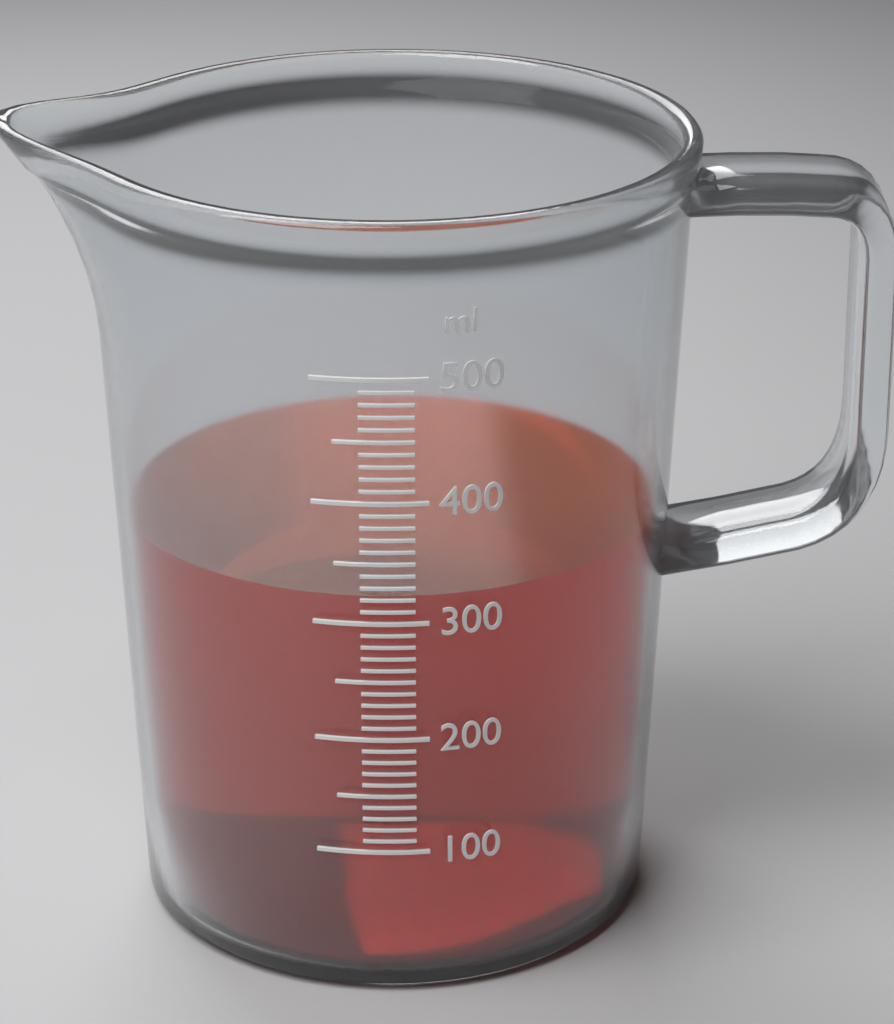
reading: 320 ml
